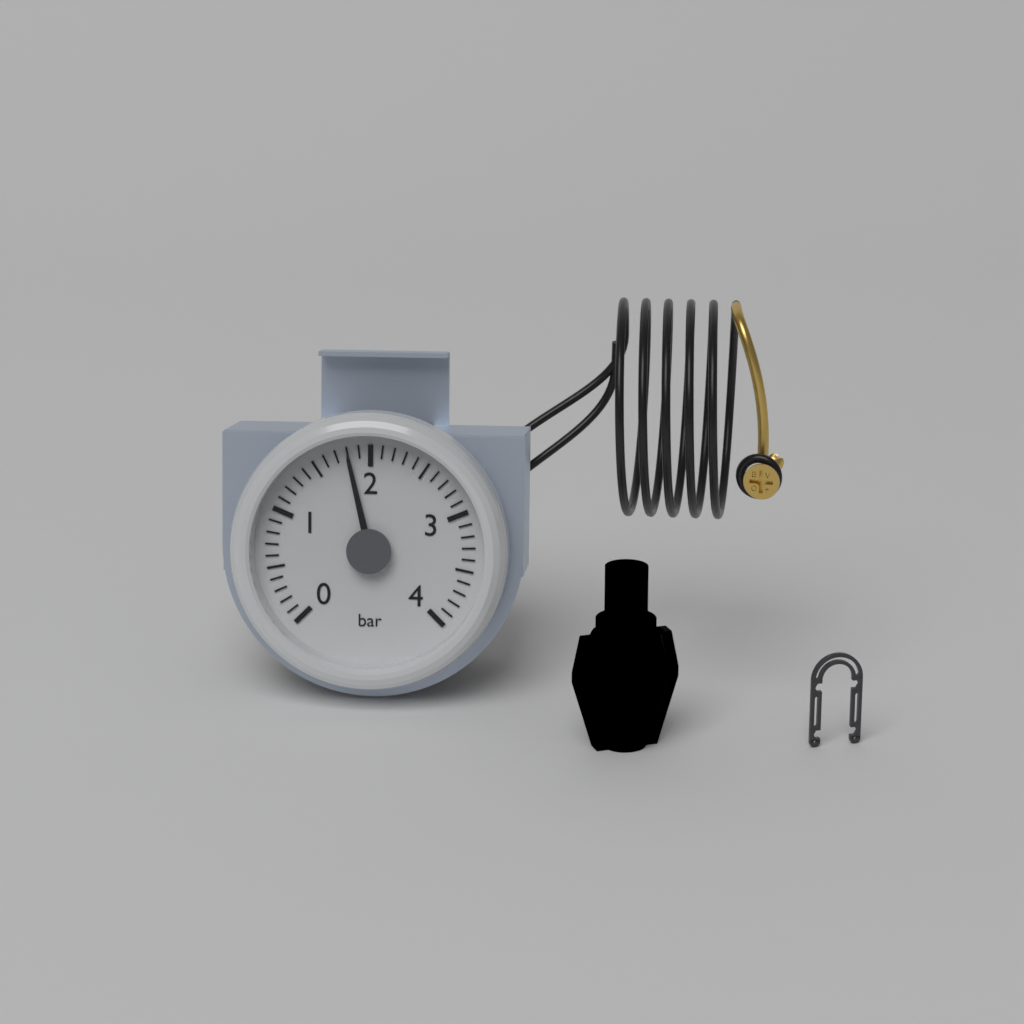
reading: 1.8 bar
